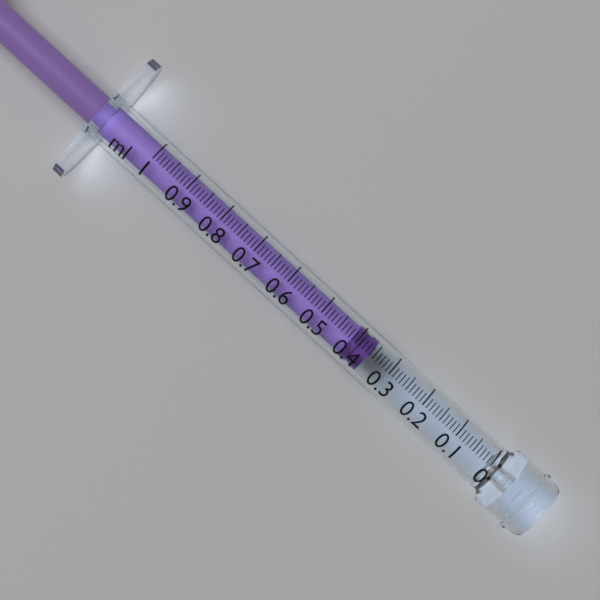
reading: 0.36 ml
